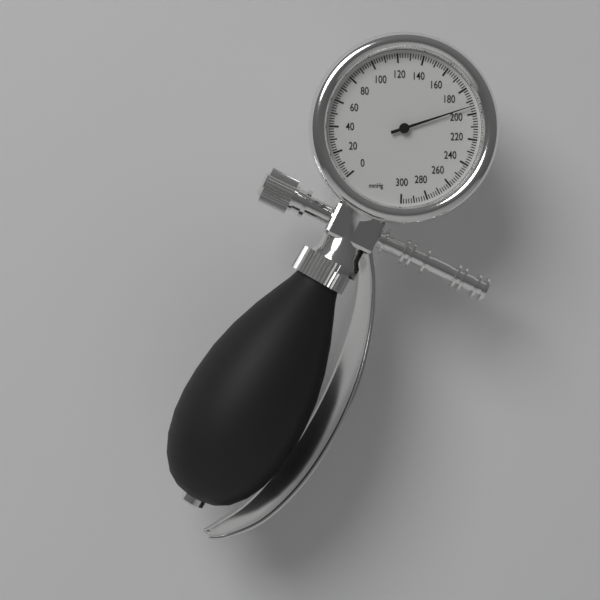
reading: 194 mmHg
